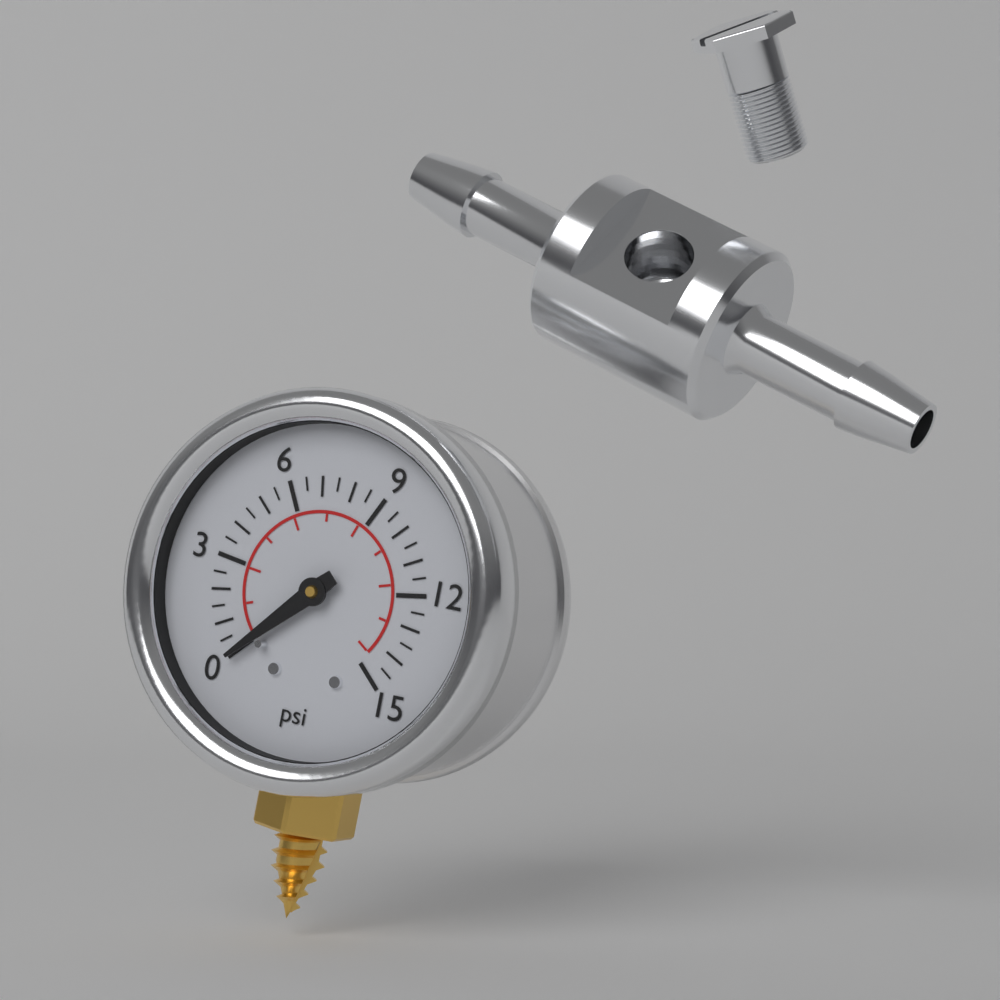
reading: 0.0 psi
